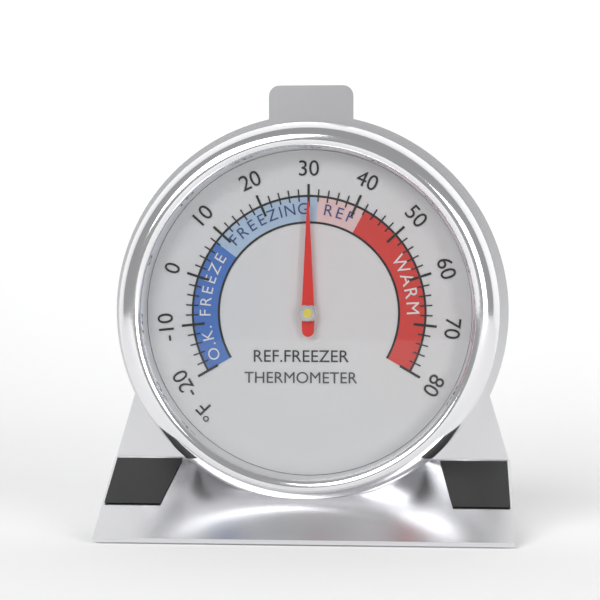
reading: 30 °F
